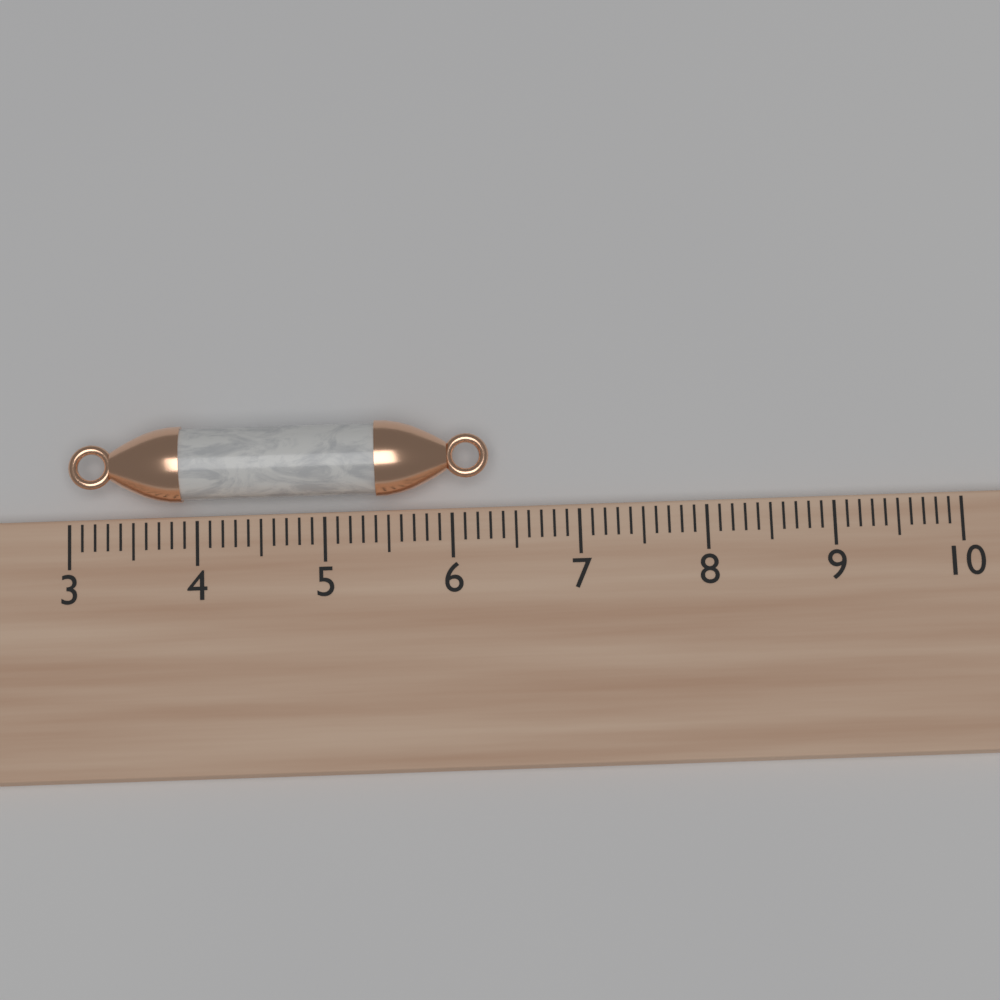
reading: 6.3 (no unit)
